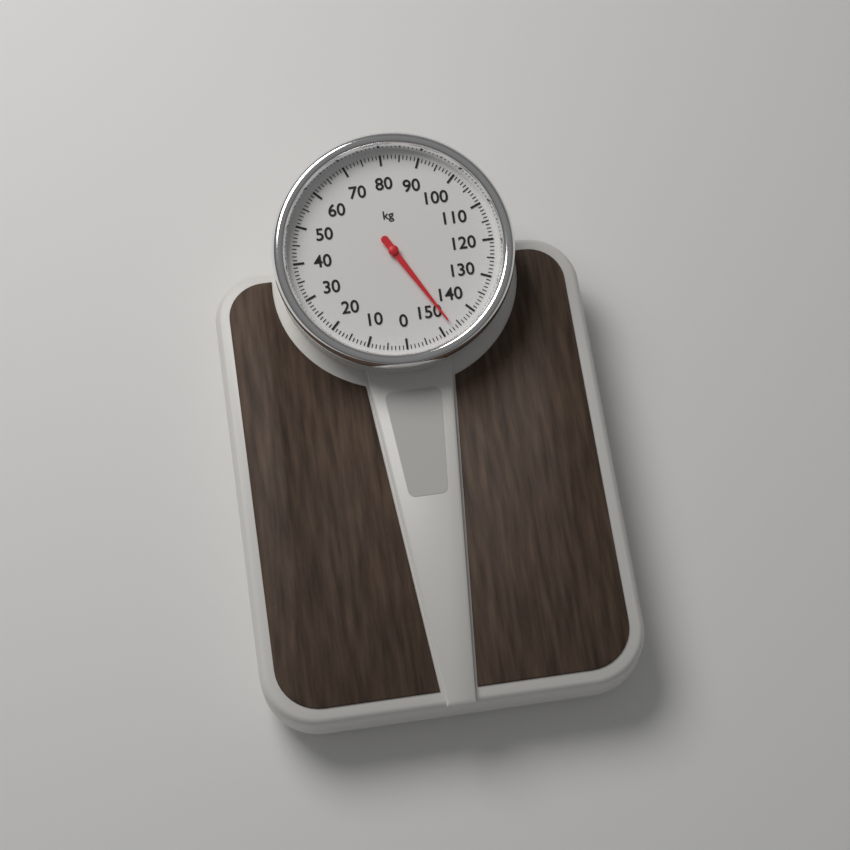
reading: 147 kg
